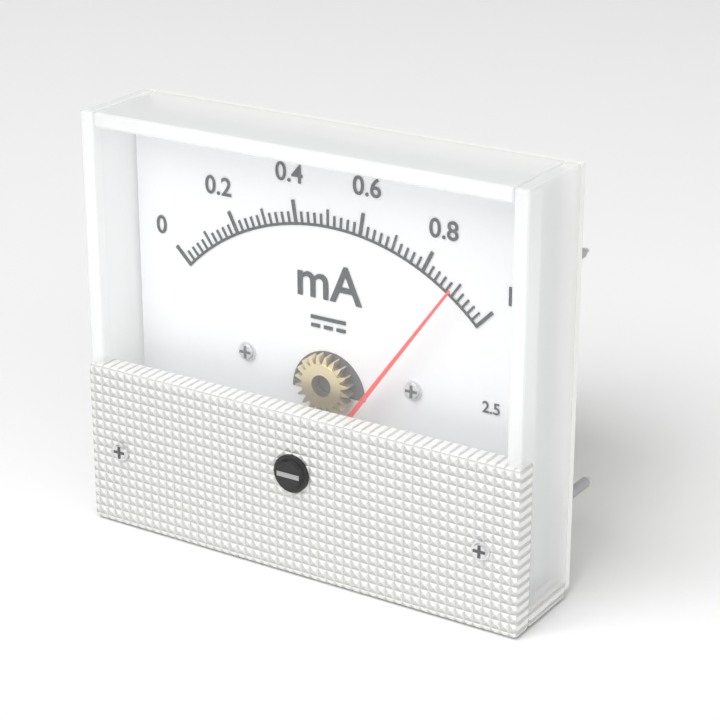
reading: 0.90 mA
